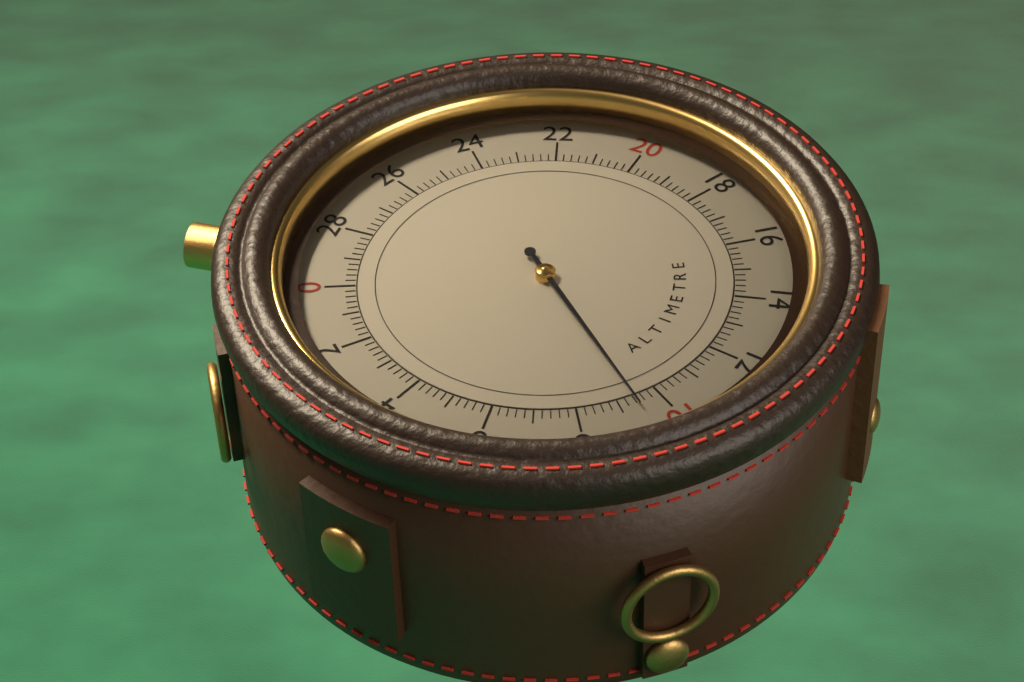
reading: 9.4 (no unit)
